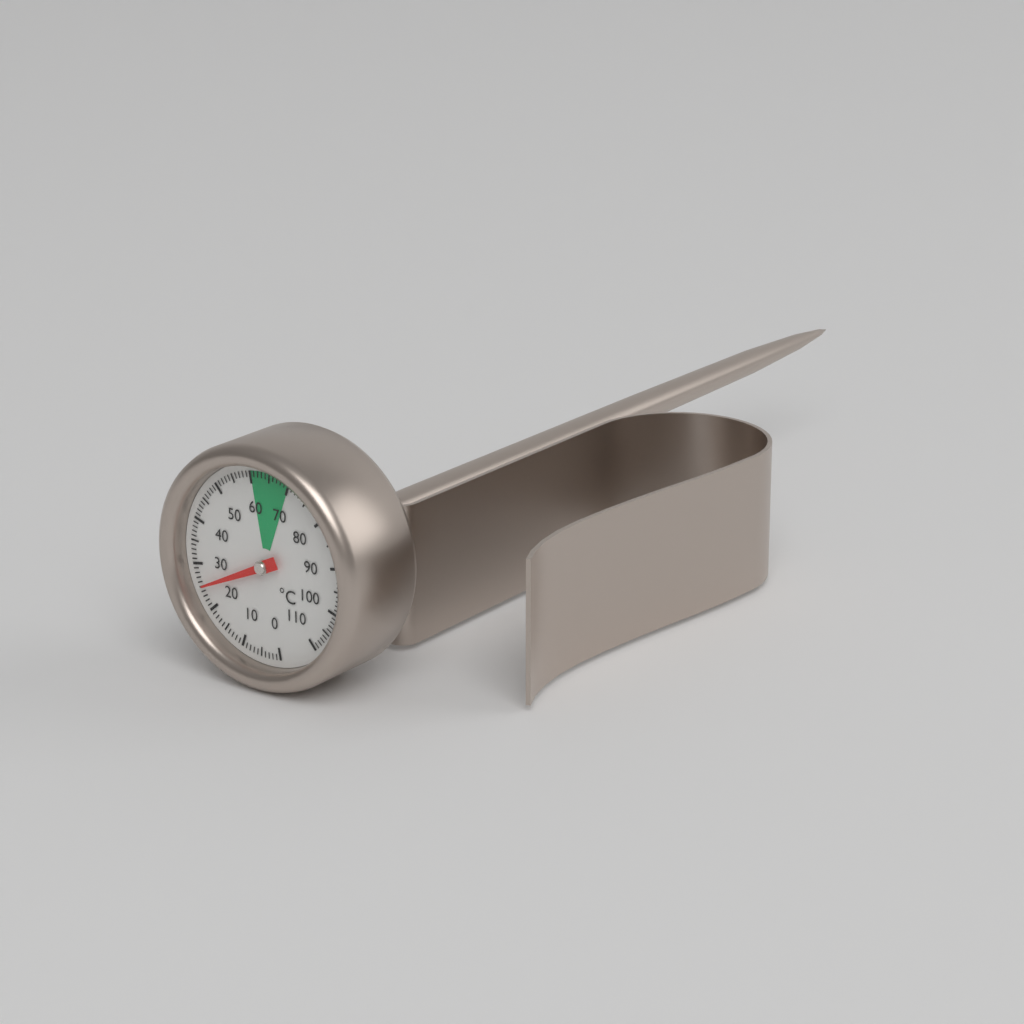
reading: 25 °C
